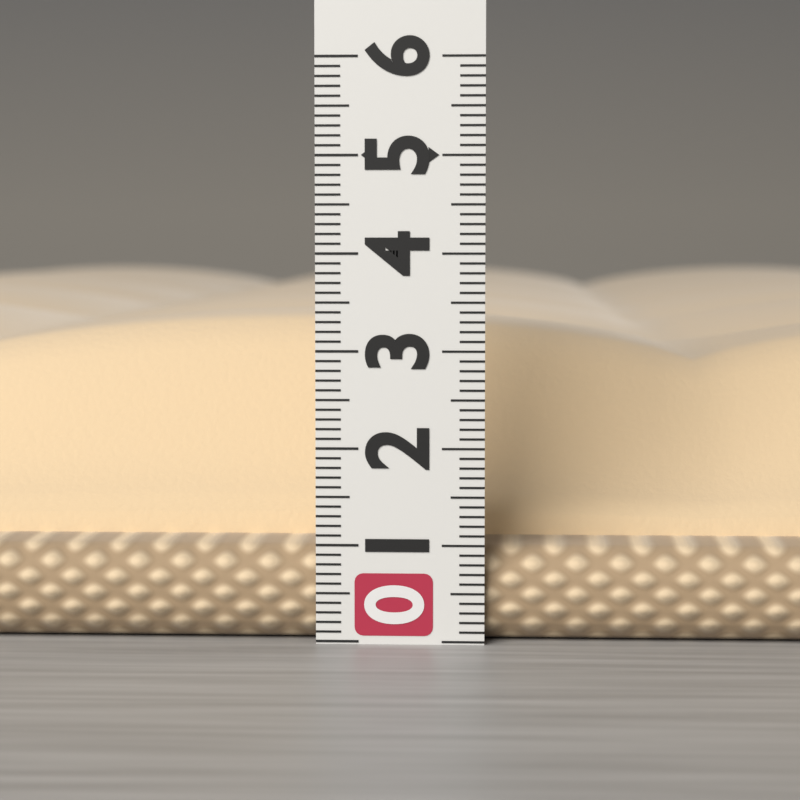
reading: 3.3 (no unit)
